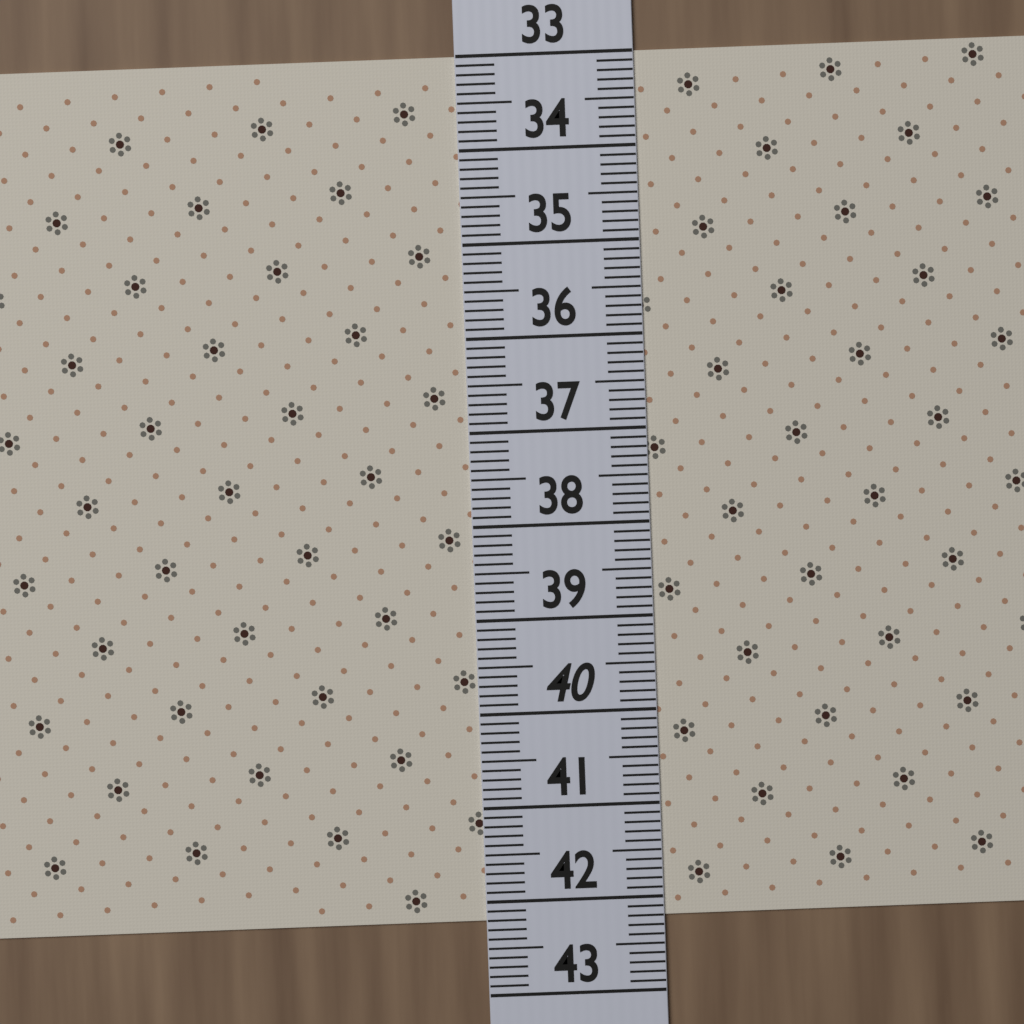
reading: 42.2 (no unit)
